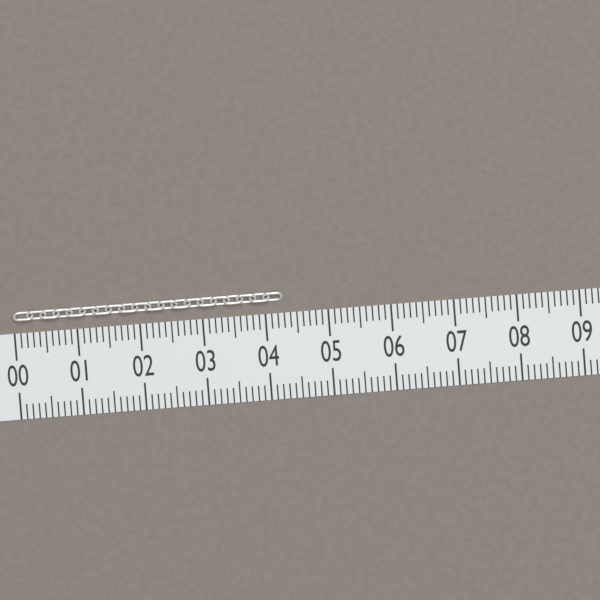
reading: 4.3 (no unit)
